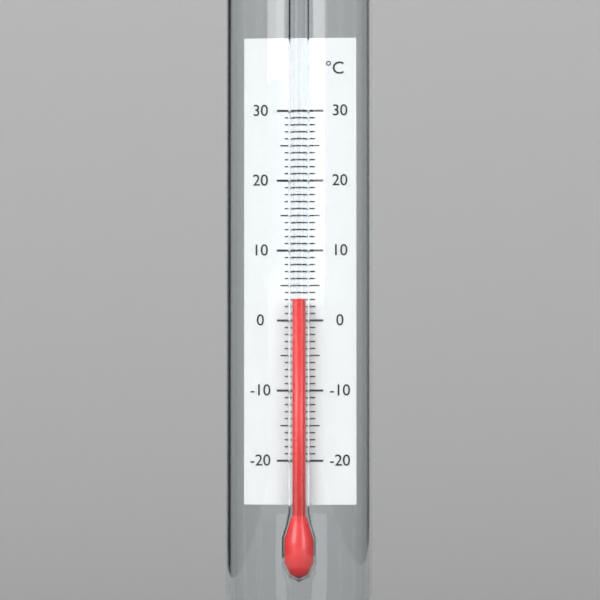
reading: 3 °C
